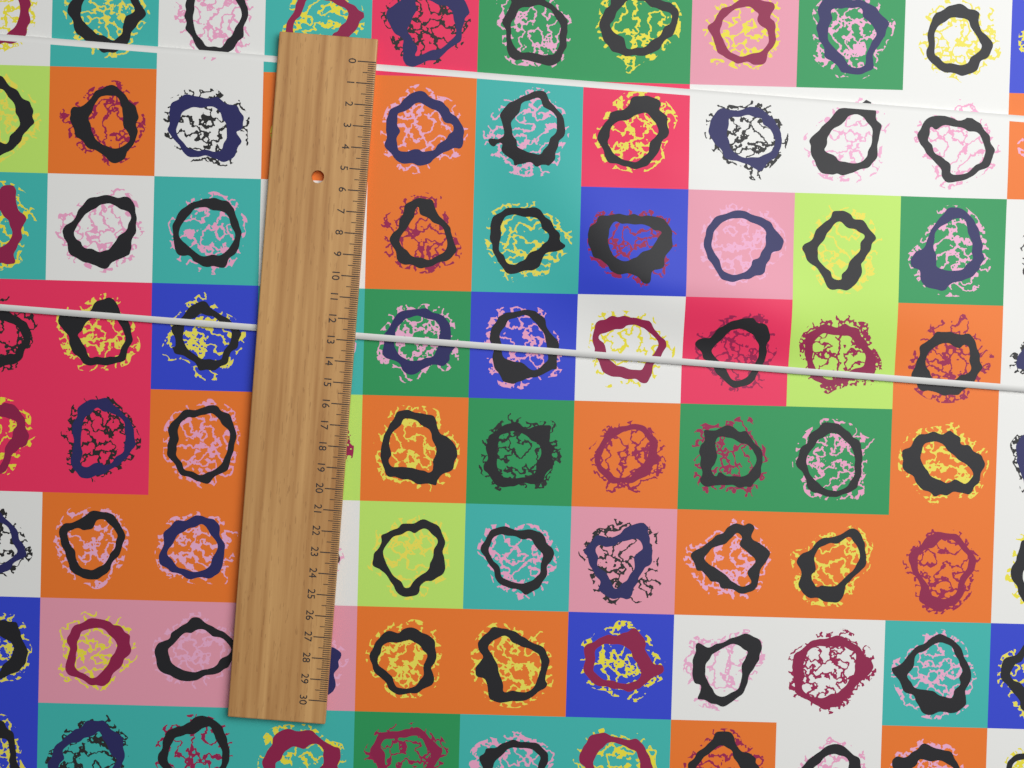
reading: 12.9 (no unit)
